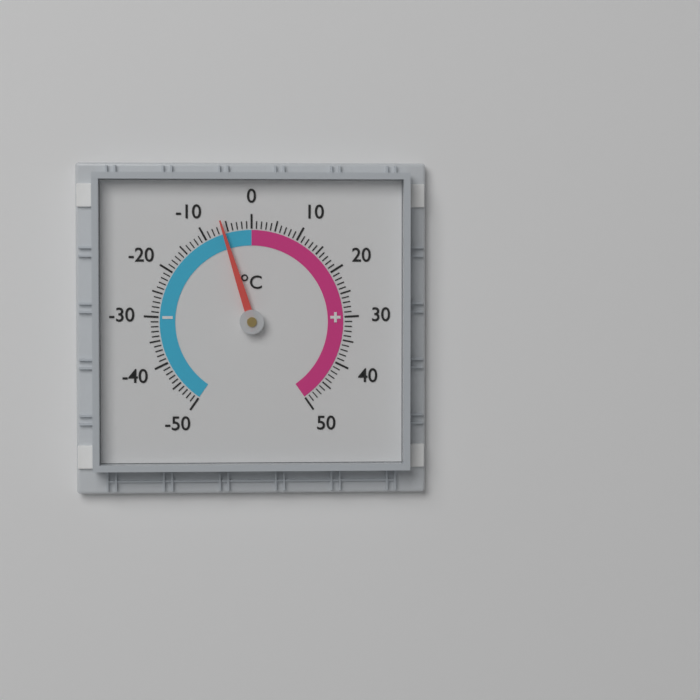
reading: -6 °C
